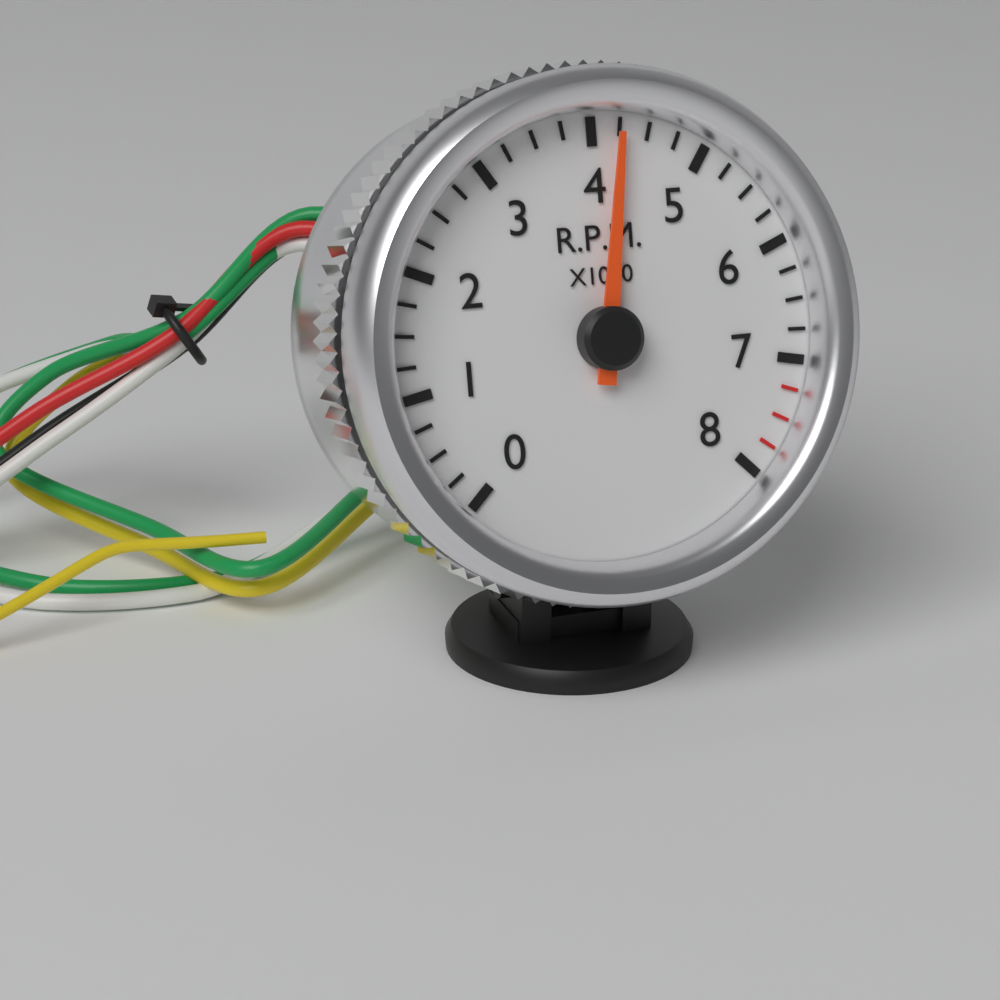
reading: 4250 RPM
